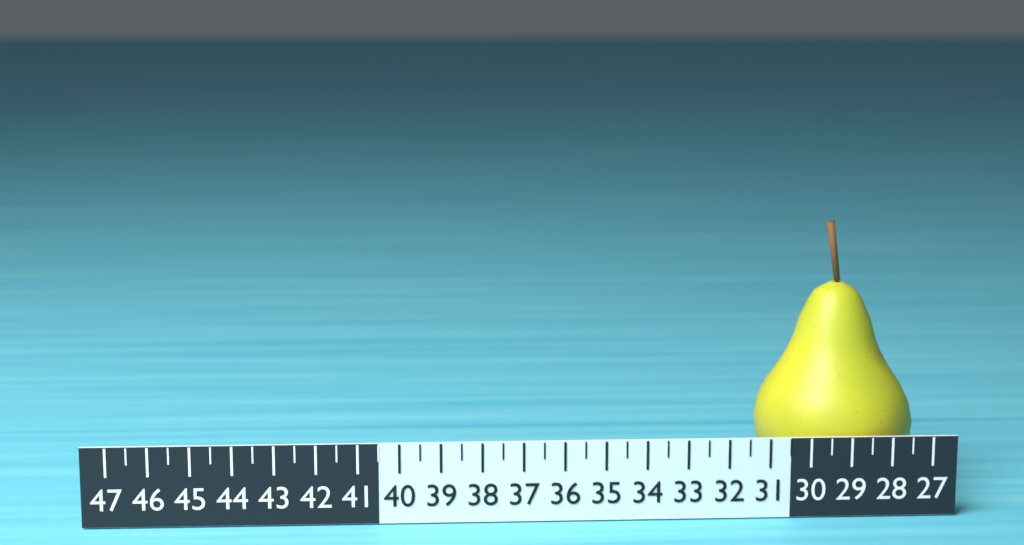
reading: 31.0 (no unit)
